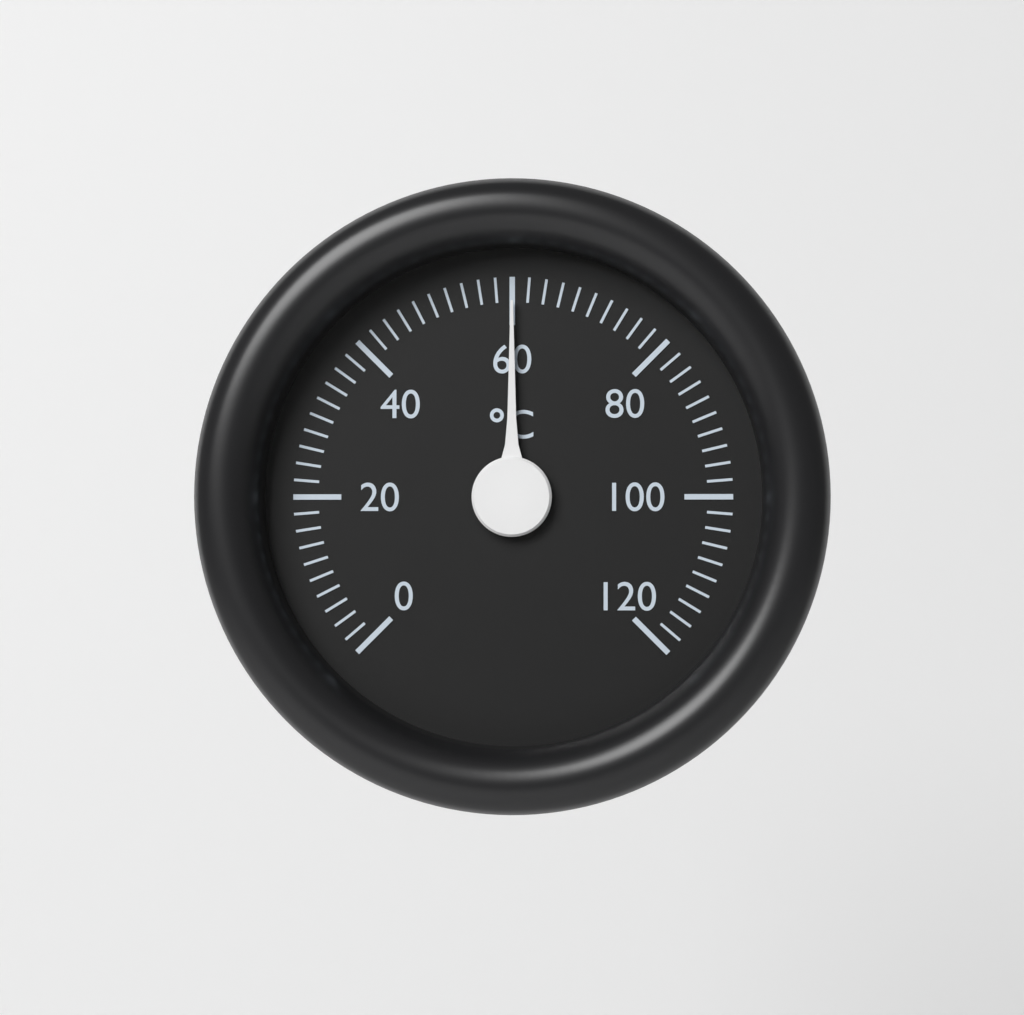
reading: 60 °C
